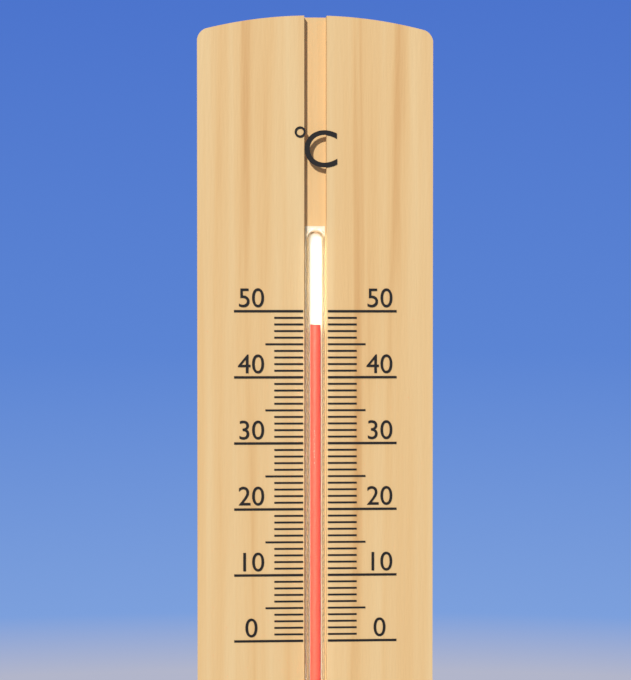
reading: 48 °C
